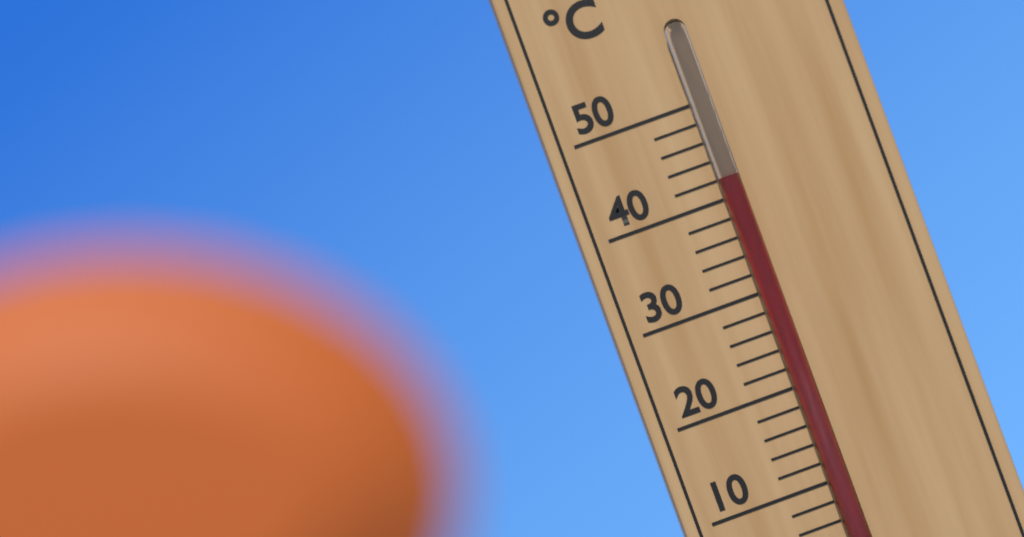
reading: 42 °C
